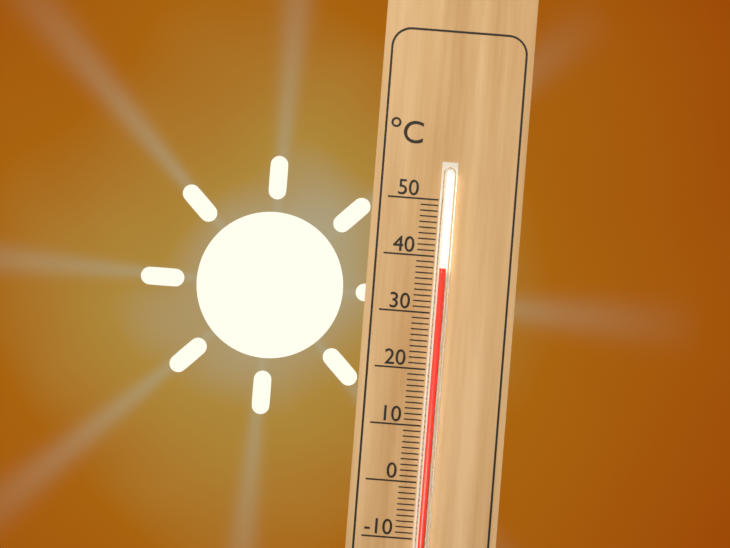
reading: 38 °C
